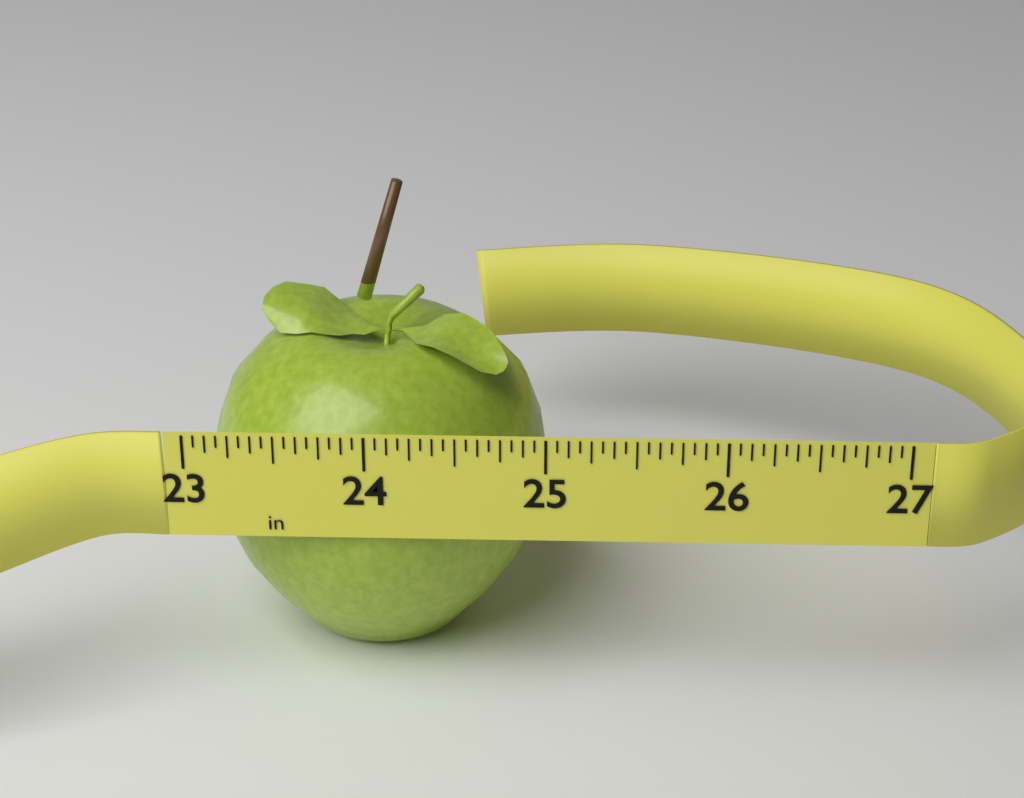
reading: 25.0000 in
